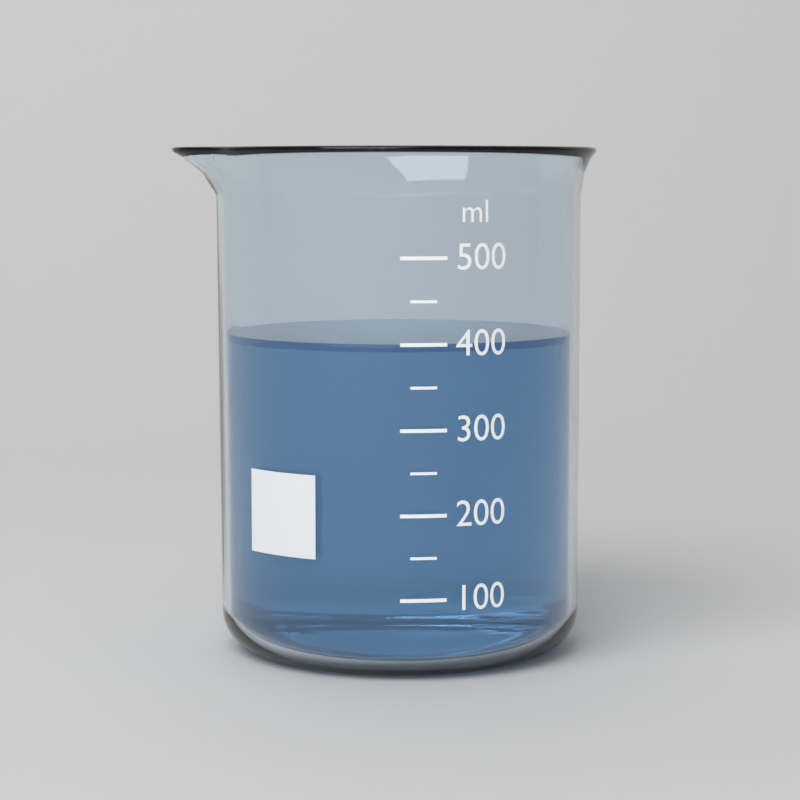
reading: 400 ml
